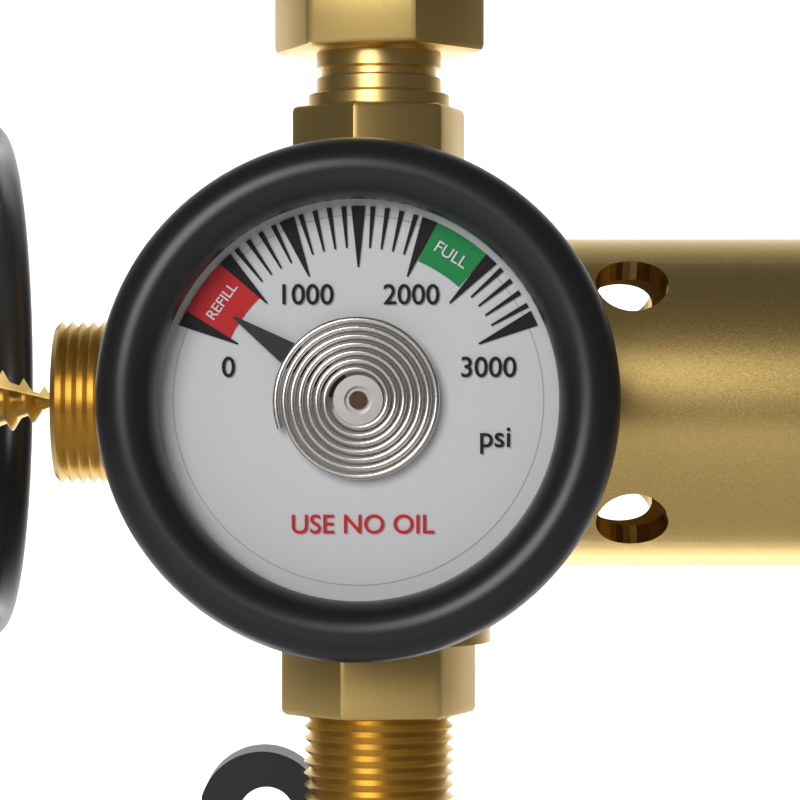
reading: 200 psi
